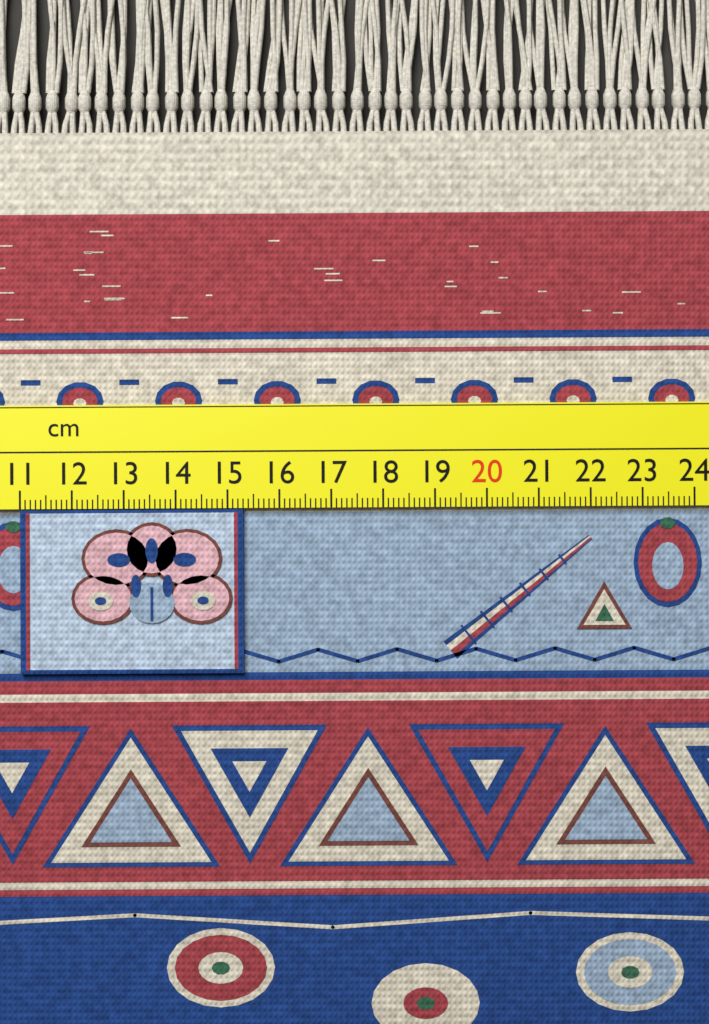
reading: 15.3 cm
